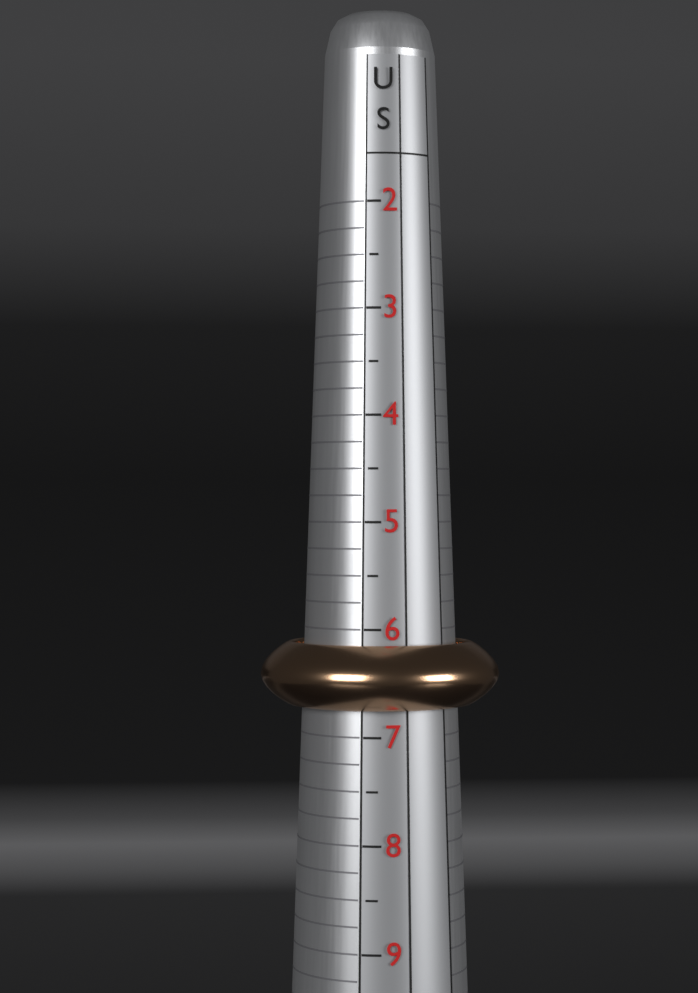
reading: 6.75 US
